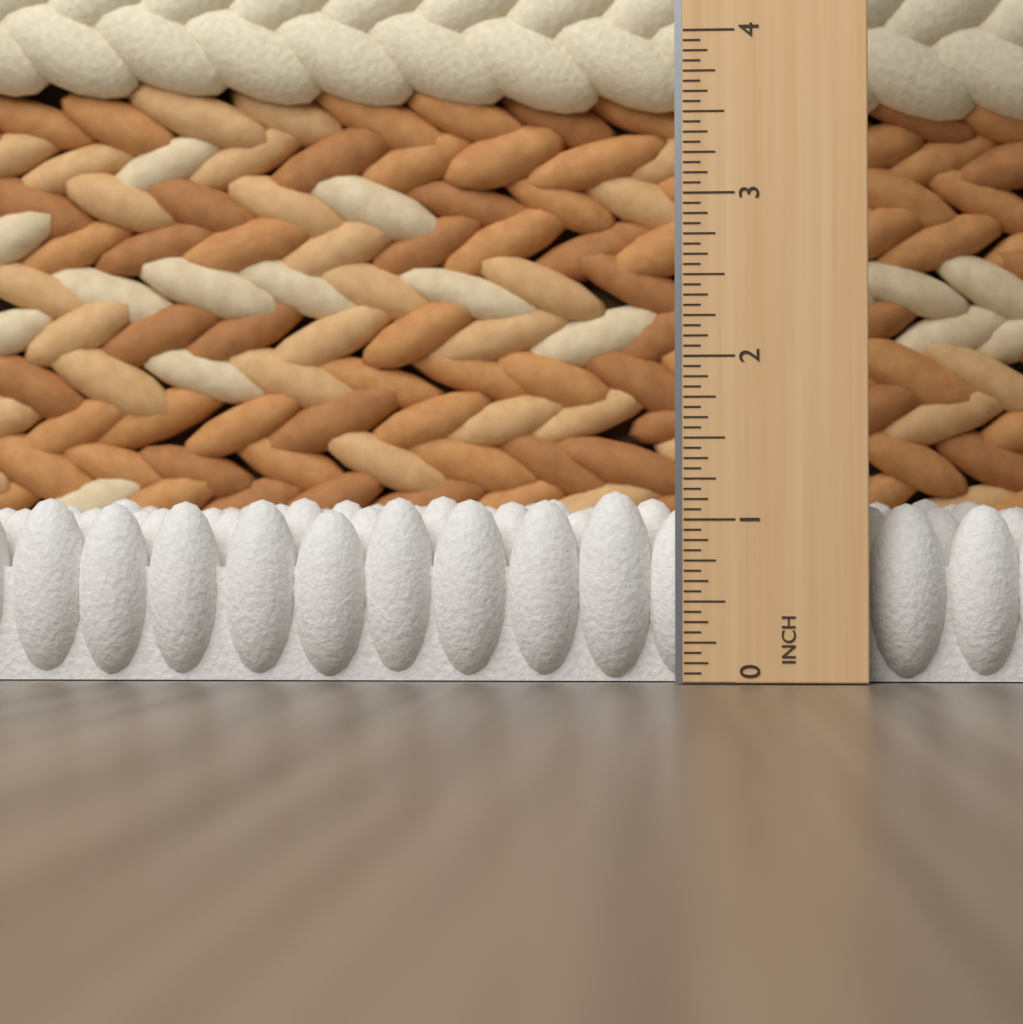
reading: 1.1875 in
